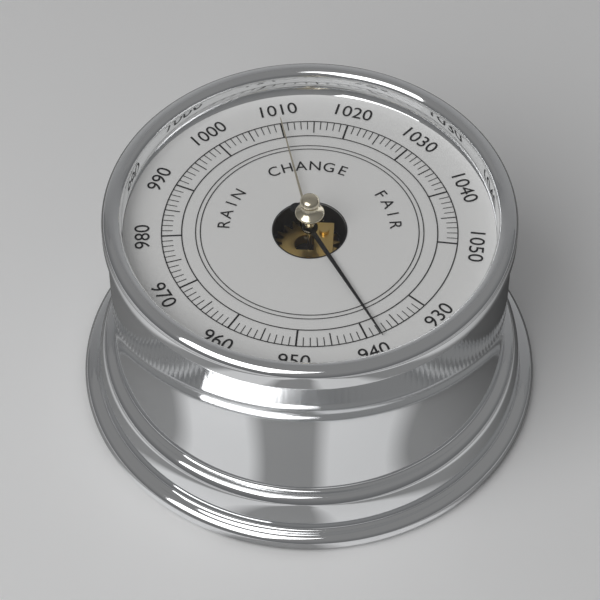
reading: 938 (no unit)
